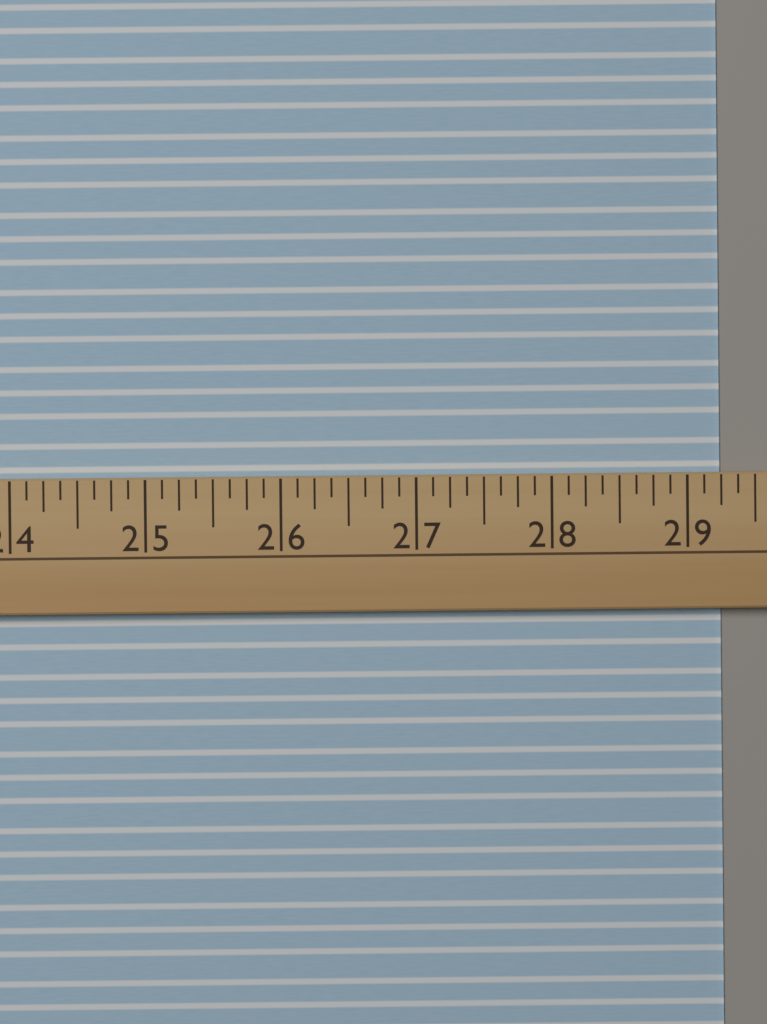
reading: 29.250 (no unit)
